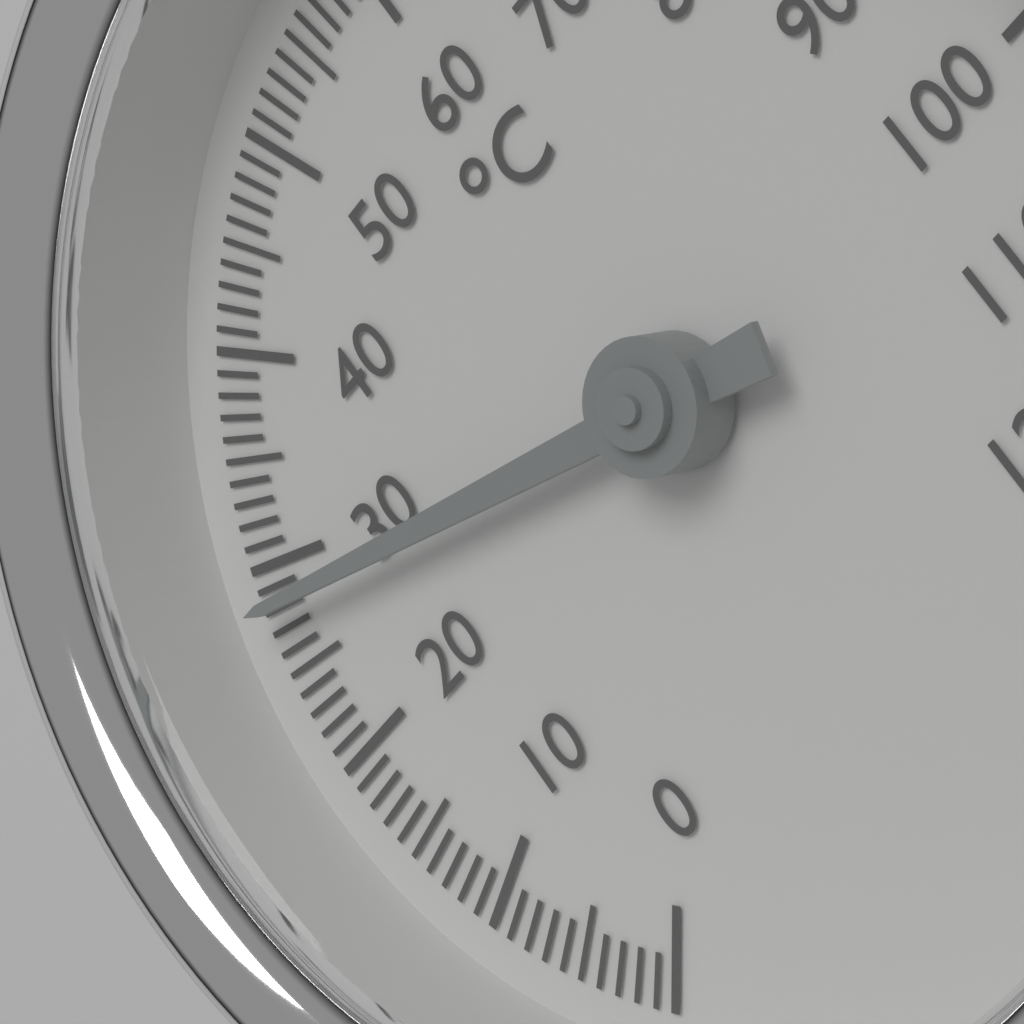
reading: 28 °C
